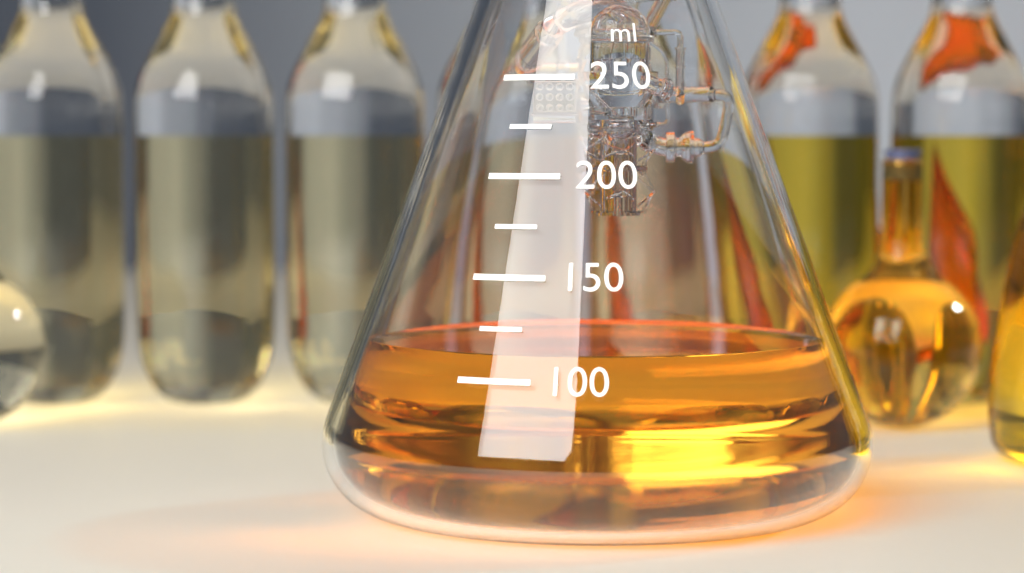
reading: 110 ml
